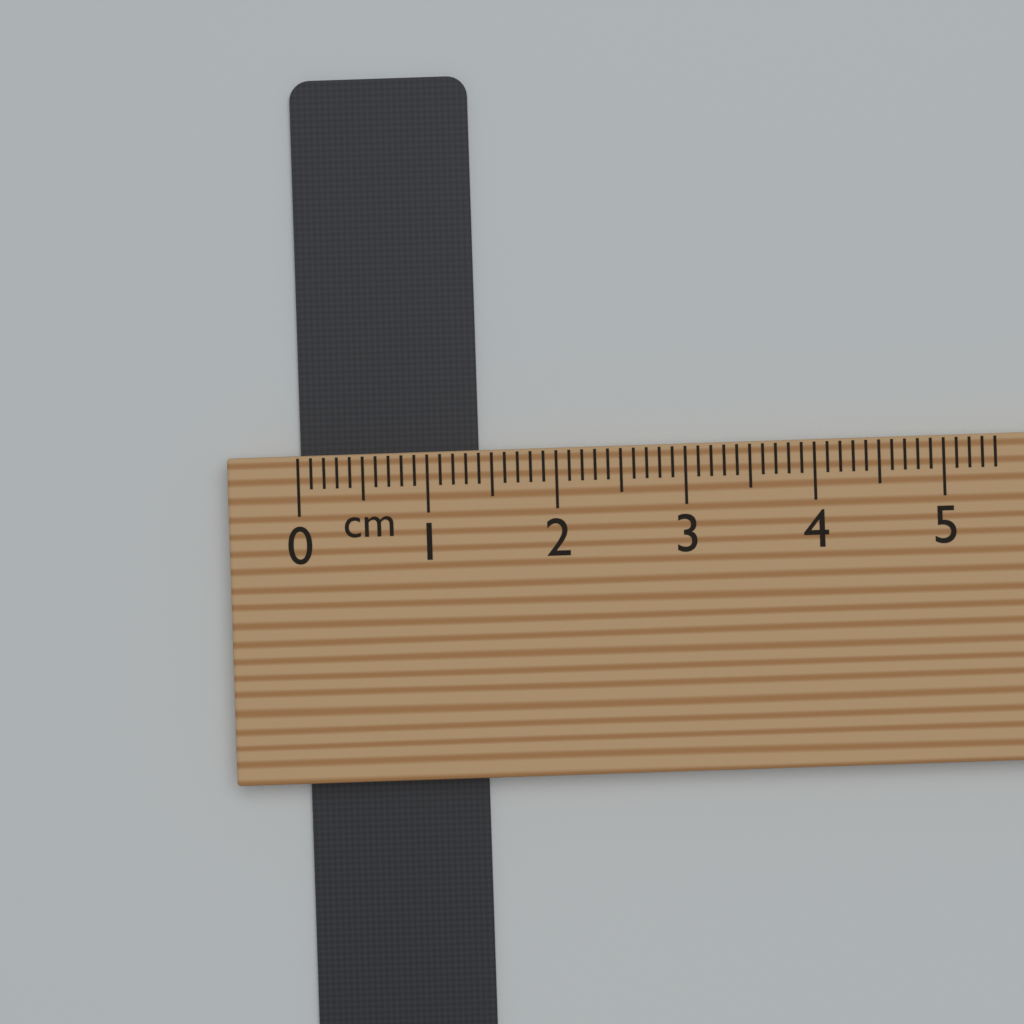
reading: 1.4 cm
